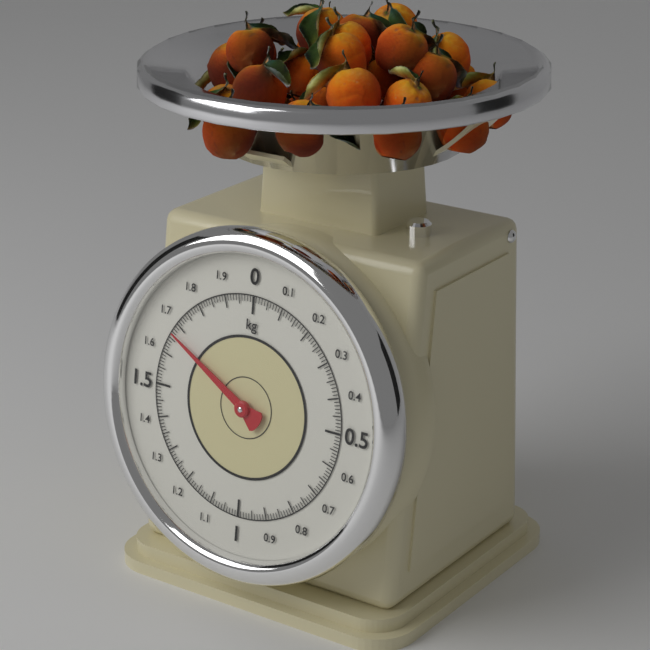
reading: 1.67 kg
